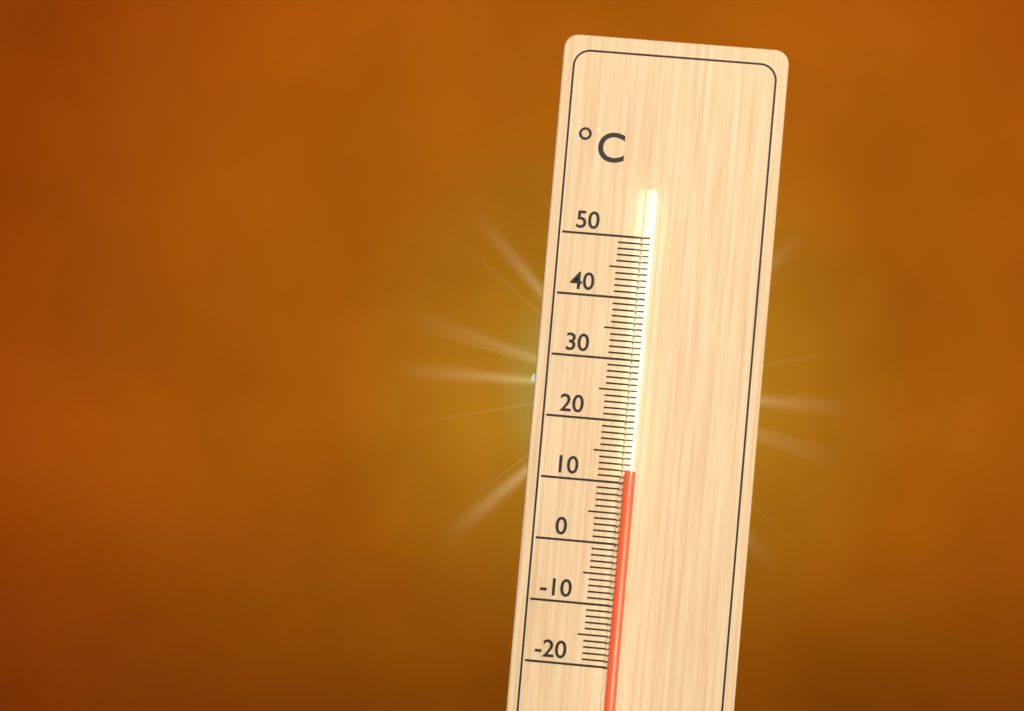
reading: 12 °C
